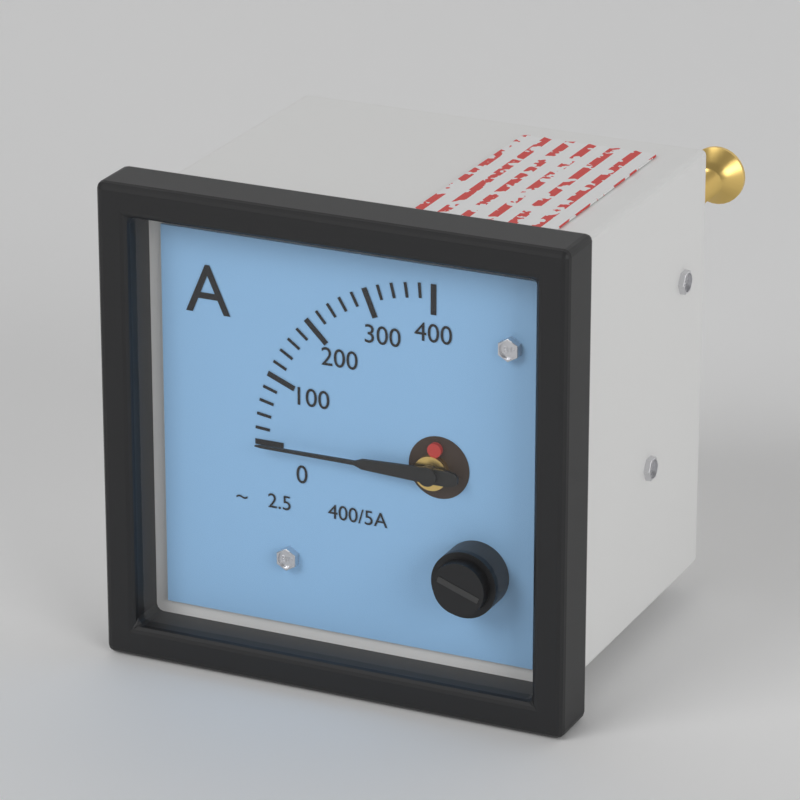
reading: 0 A
